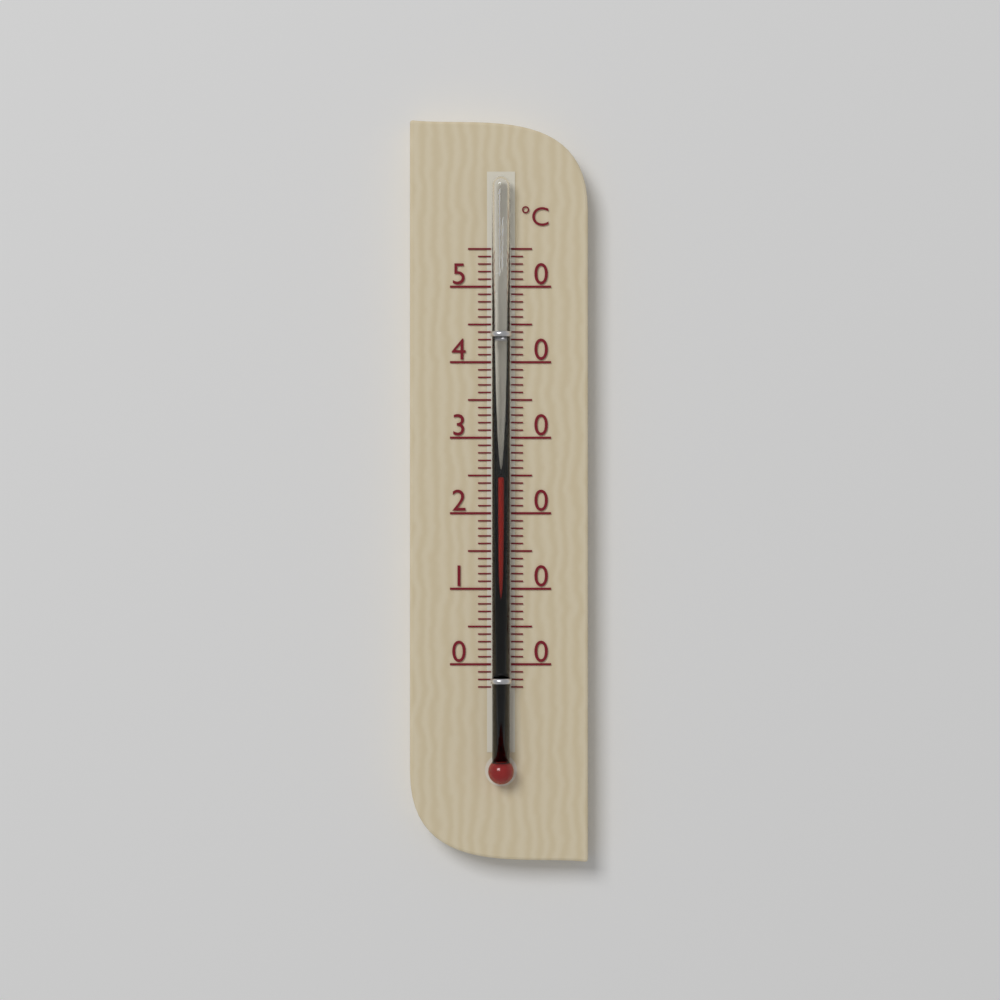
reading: 25 °C
